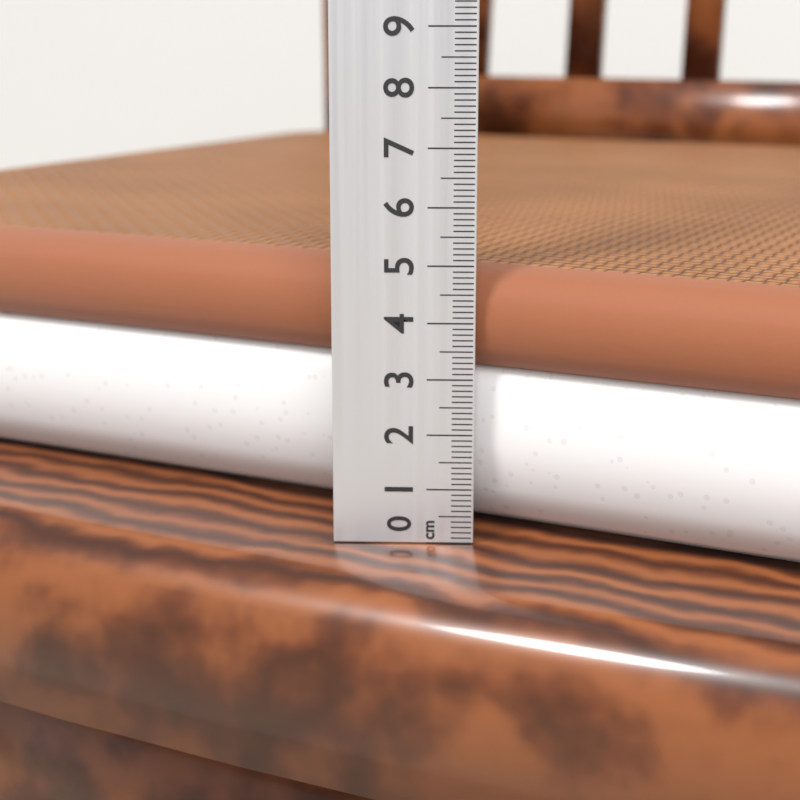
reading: 4.9 cm
